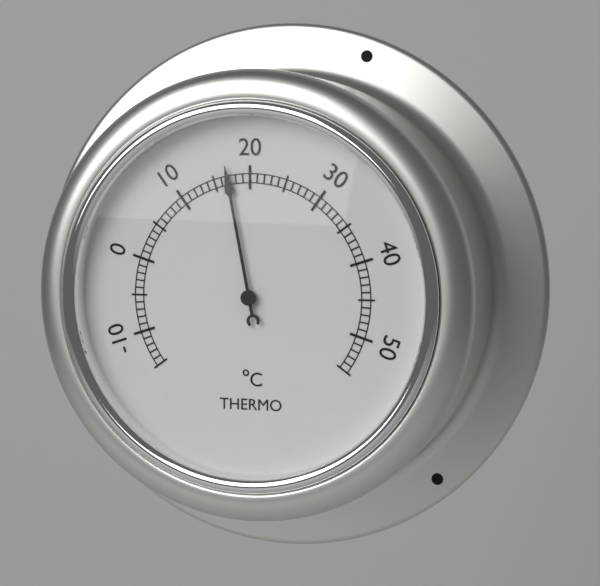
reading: 17 °C
